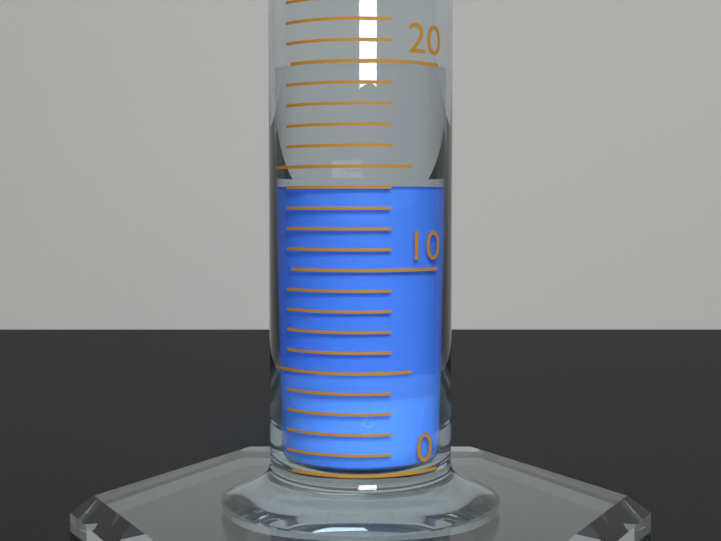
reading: 14 (no unit)
